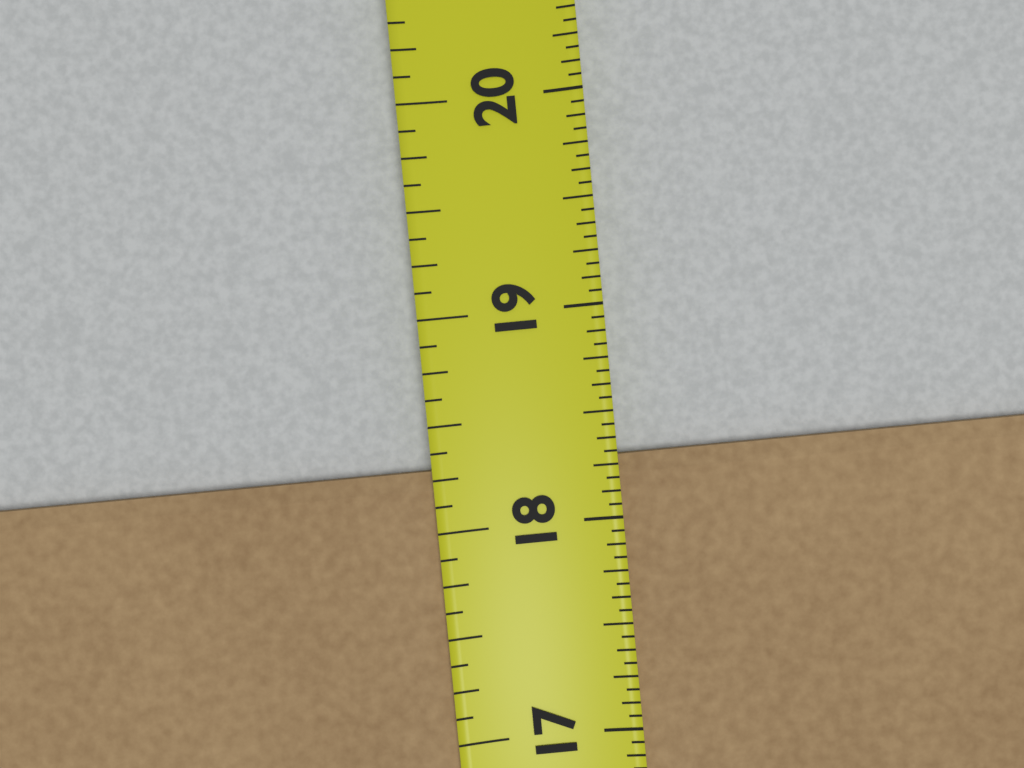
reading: 18.3125 in
